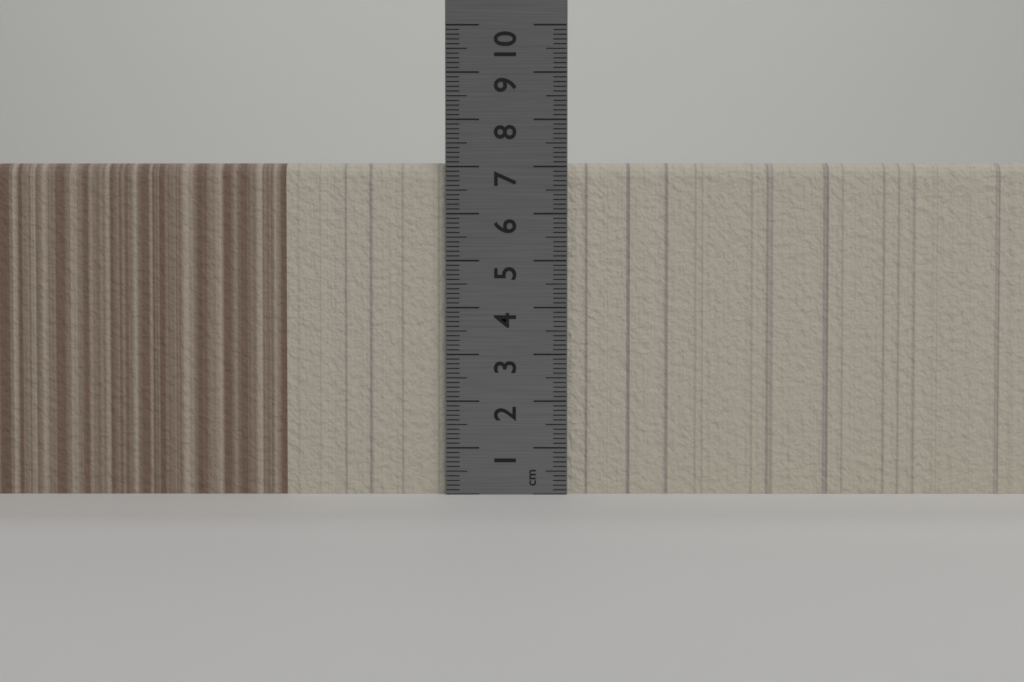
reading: 7.1 cm
